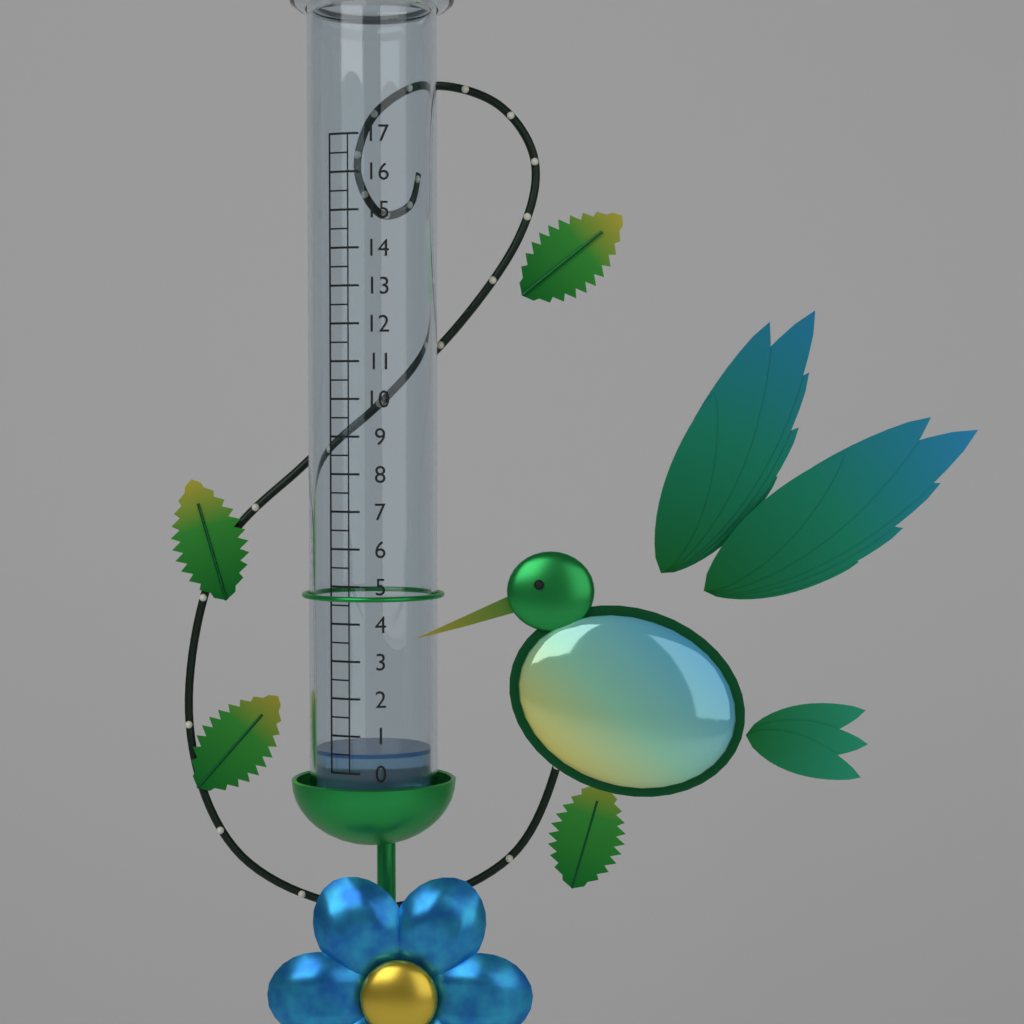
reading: 0.5 (no unit)
